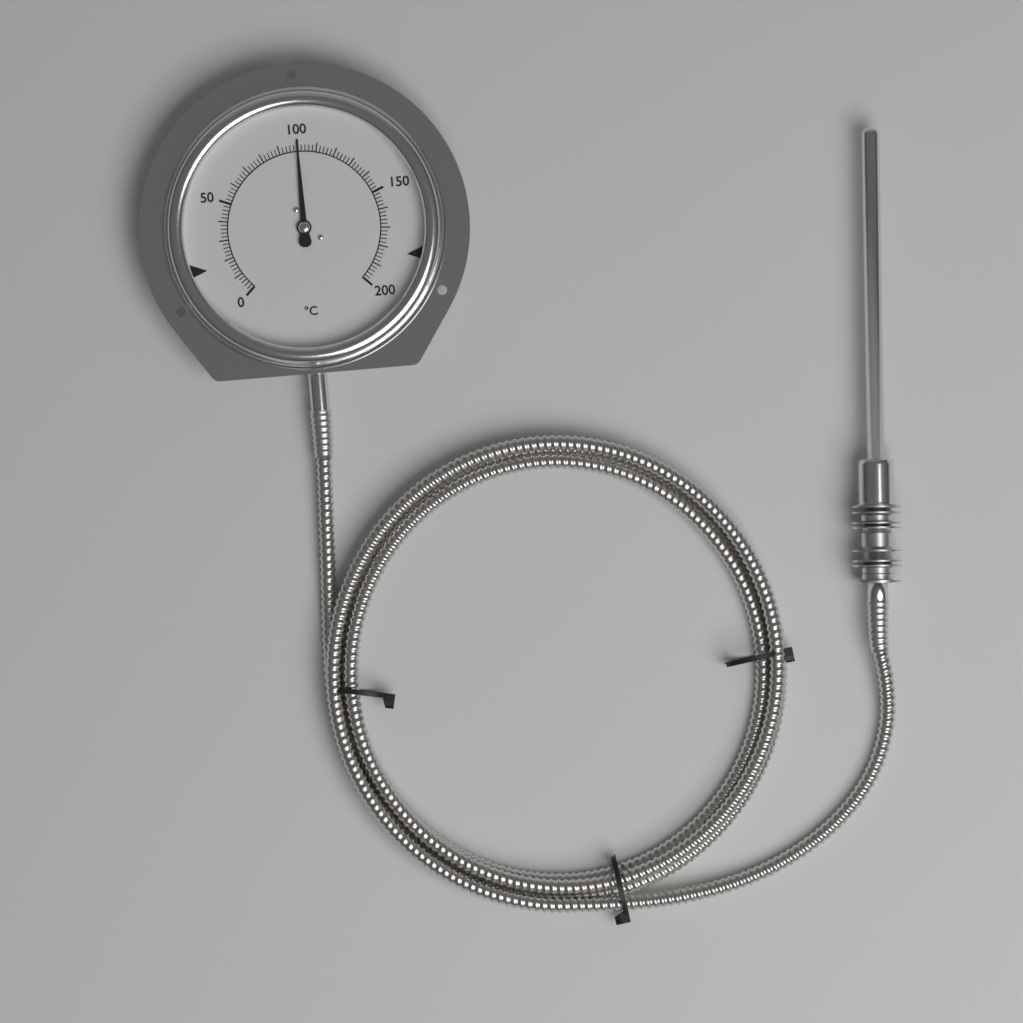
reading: 100 °C
